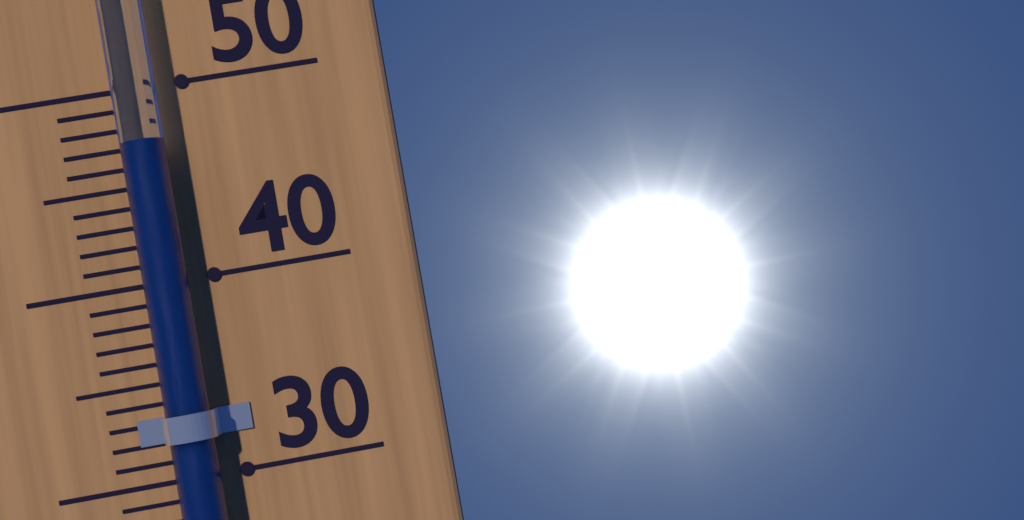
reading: 47 °C
